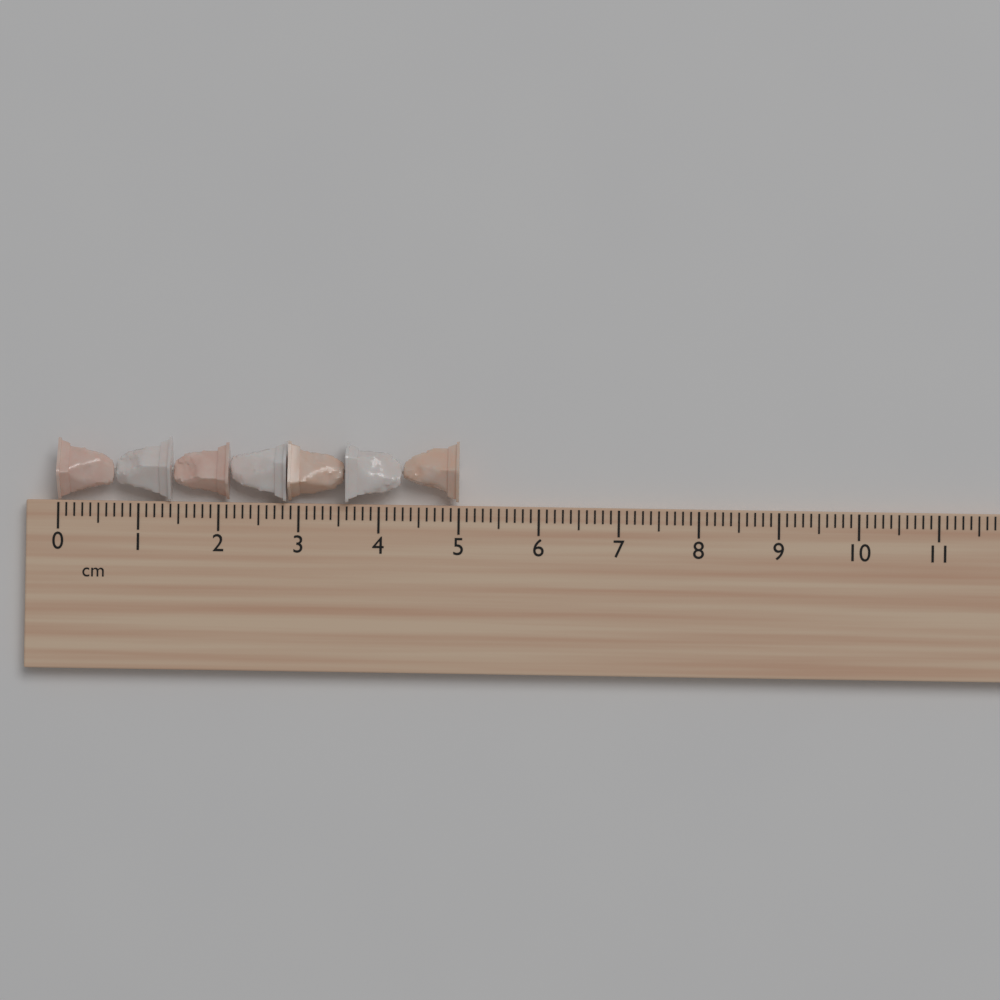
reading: 5.0 cm
